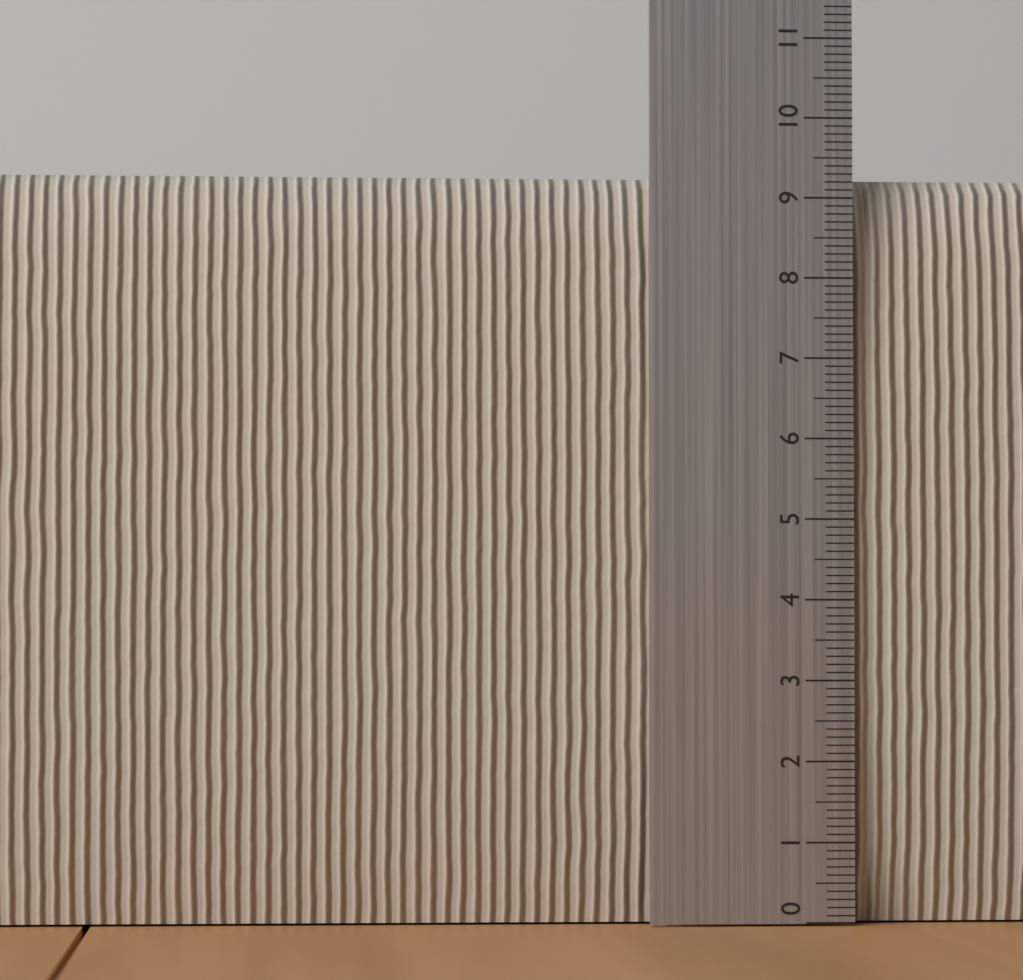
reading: 9.3 (no unit)
